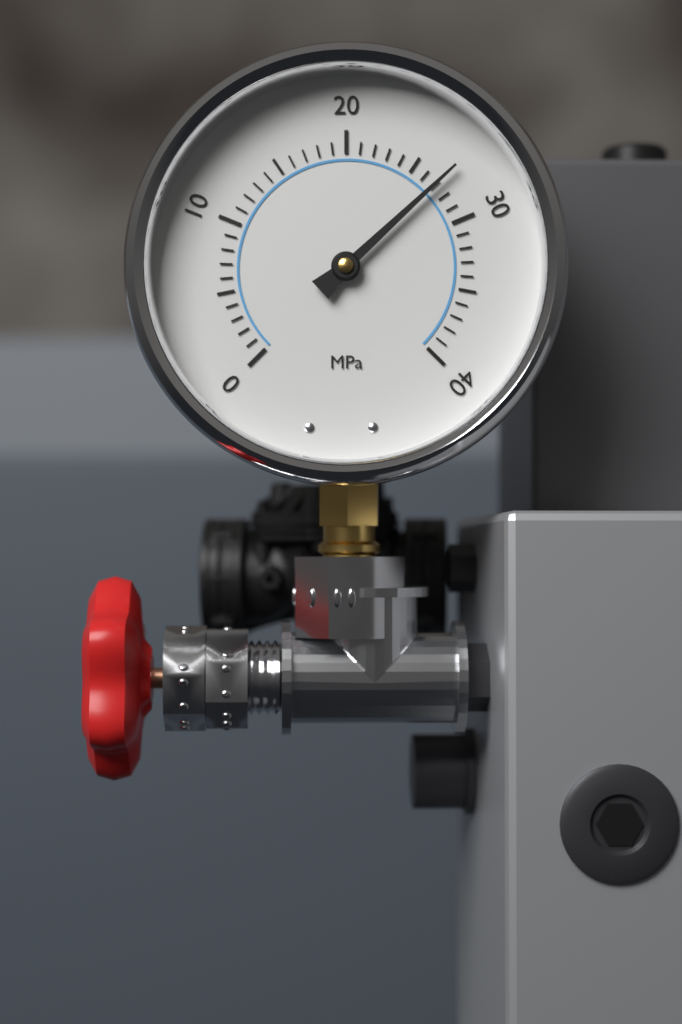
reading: 27 MPa
